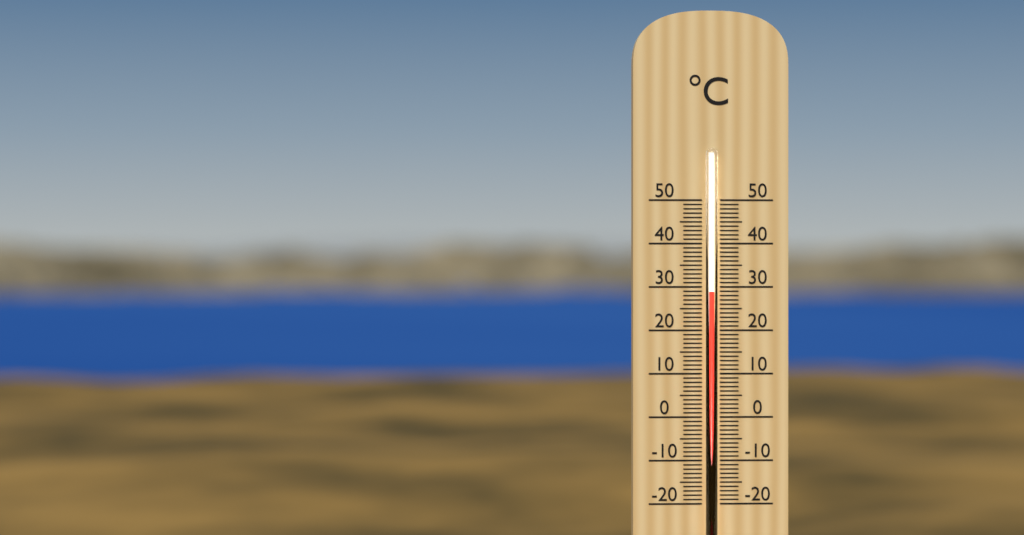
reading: 29 °C
